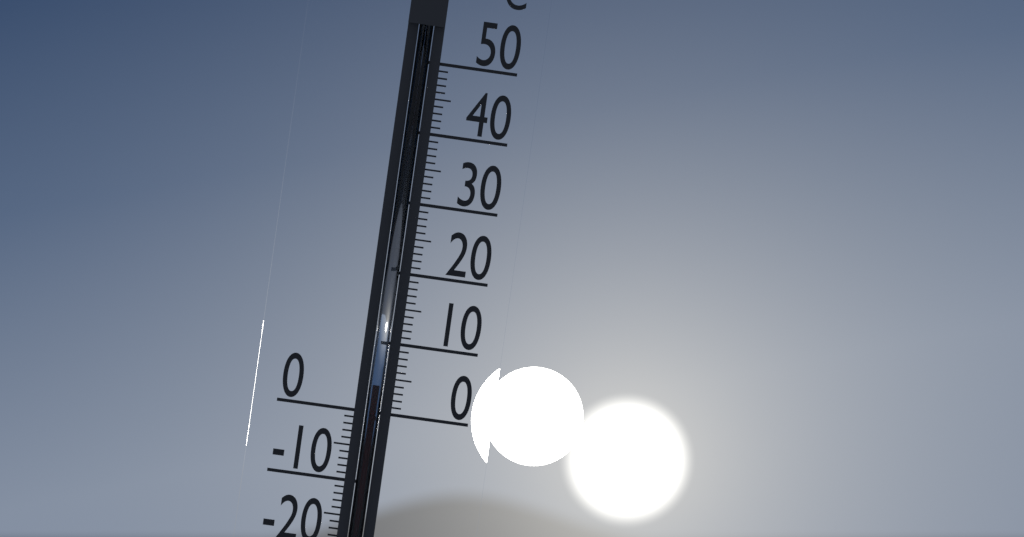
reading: 4 °C
